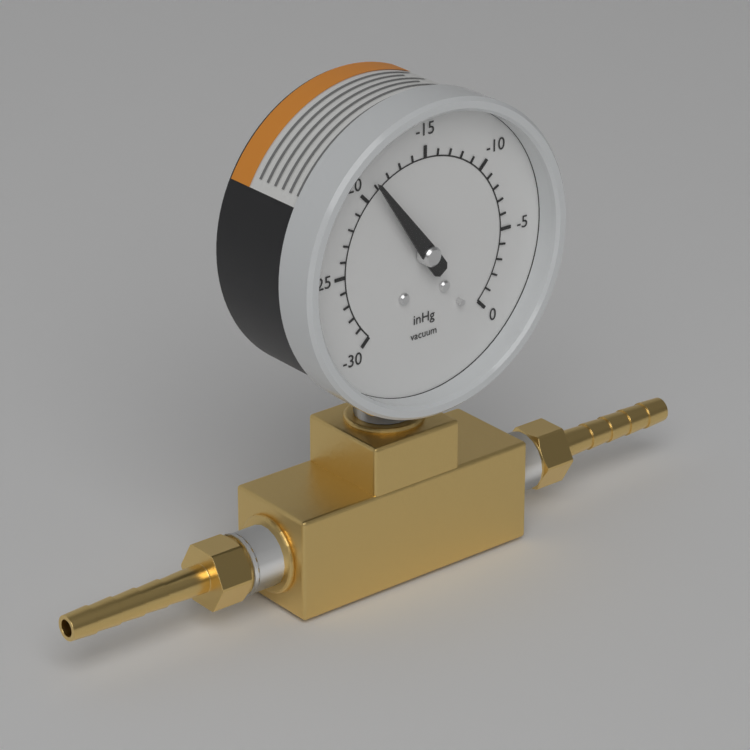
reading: -19 inHg
